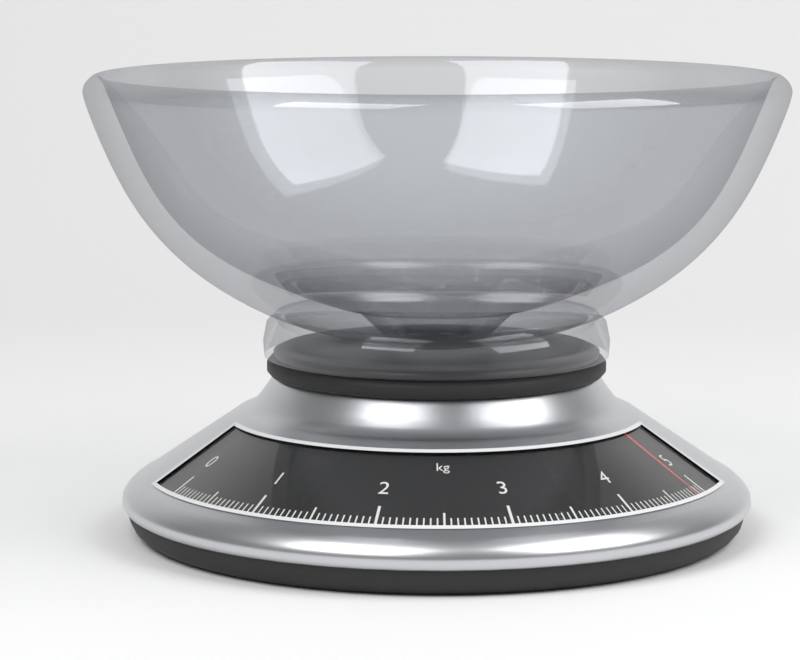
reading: 4.85 kg
